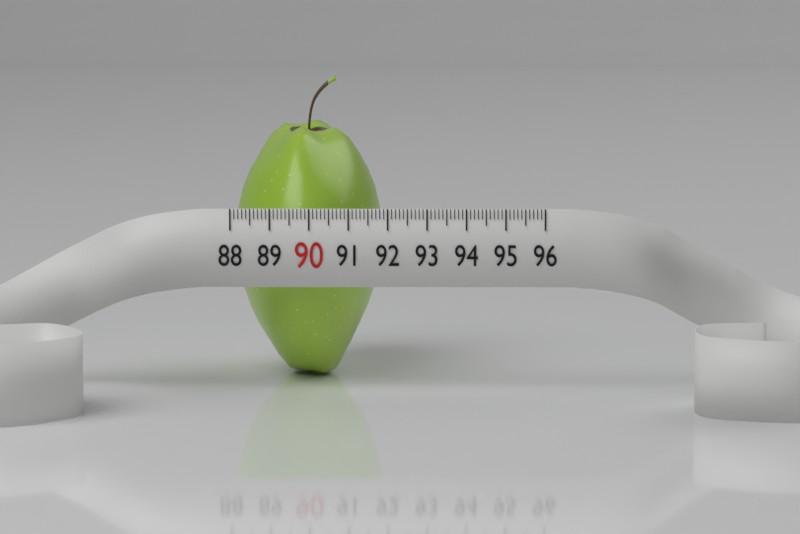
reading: 91.8 (no unit)
